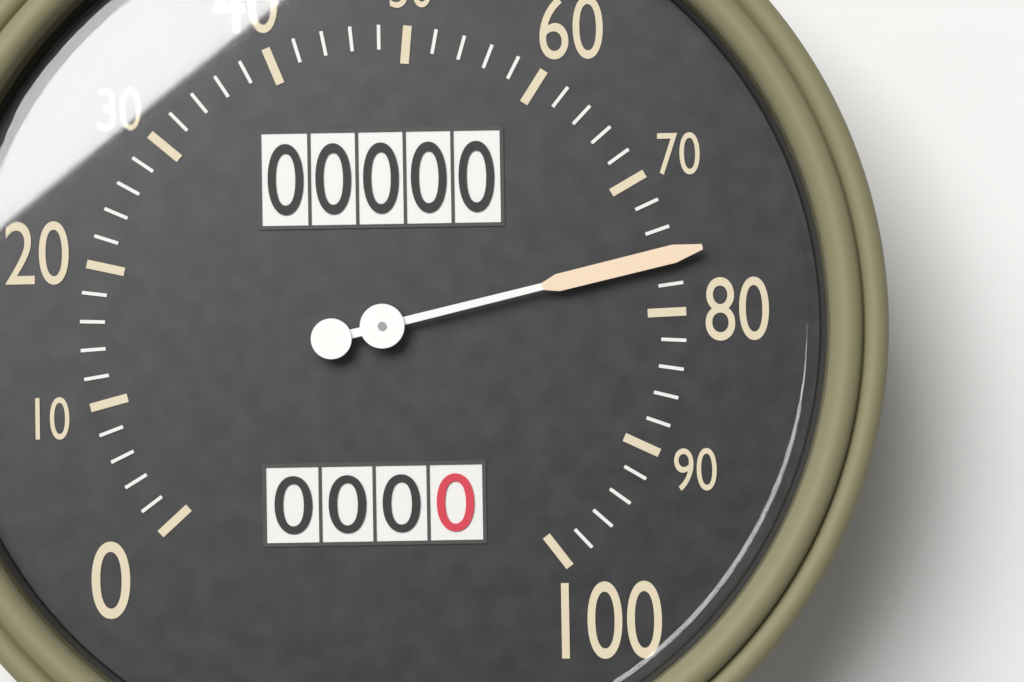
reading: 76 (no unit)
